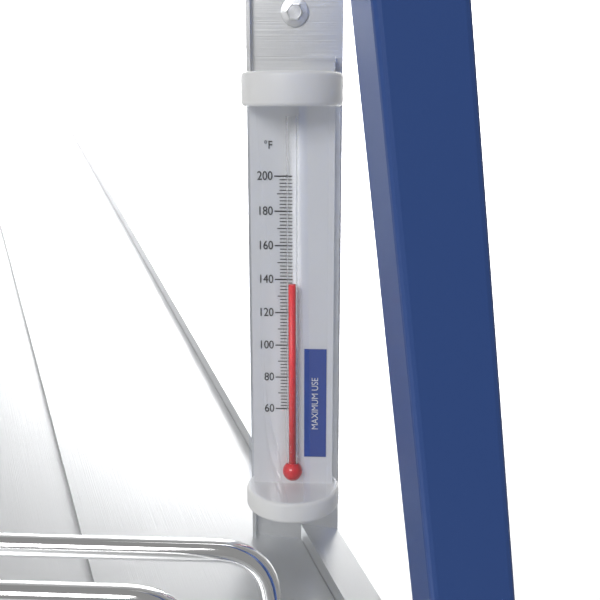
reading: 138 °F
